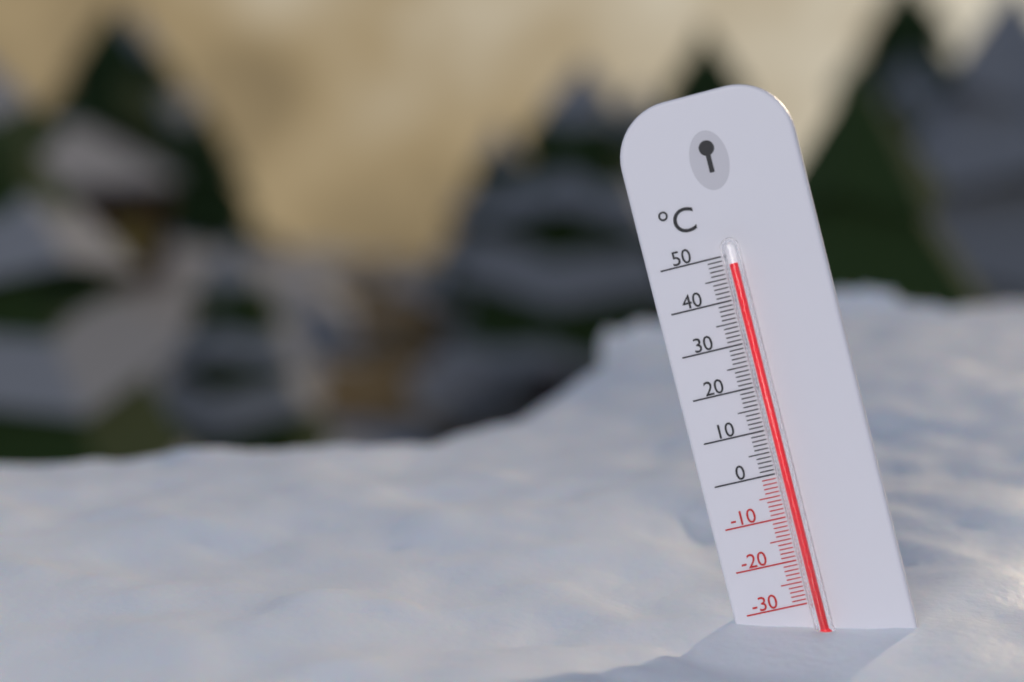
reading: 48 °C
